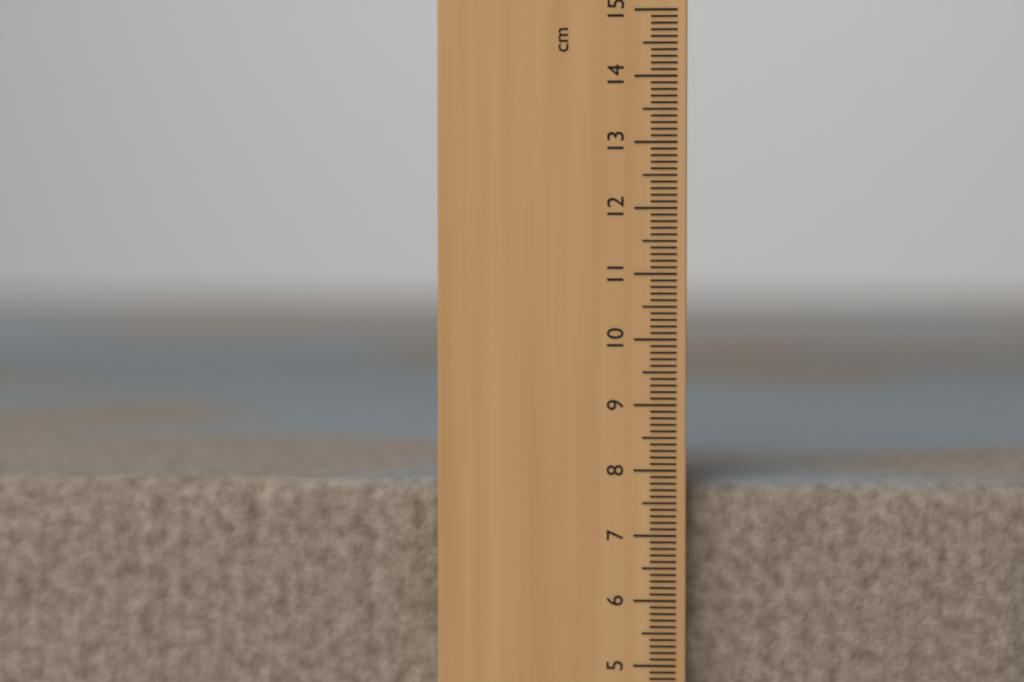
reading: 7.8 cm
